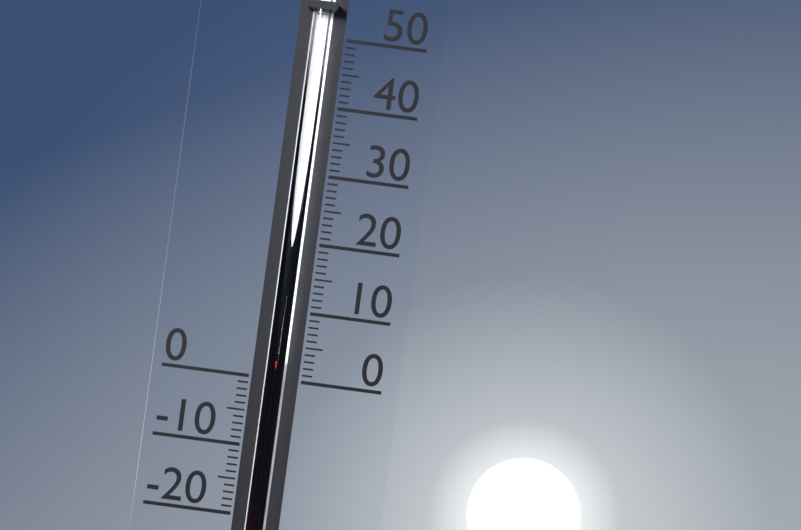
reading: 3 (no unit)
